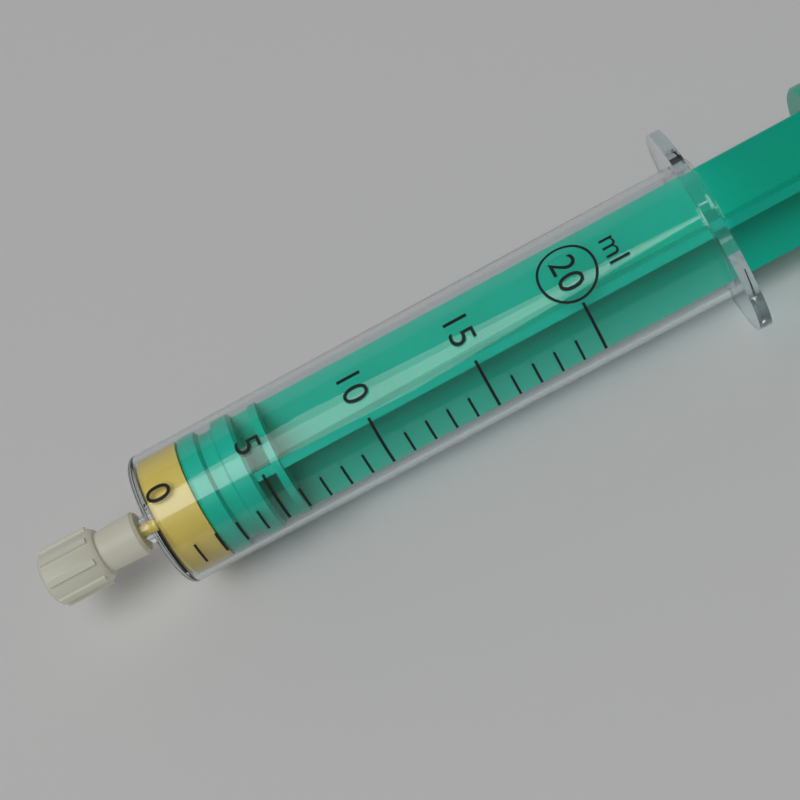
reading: 2 ml
